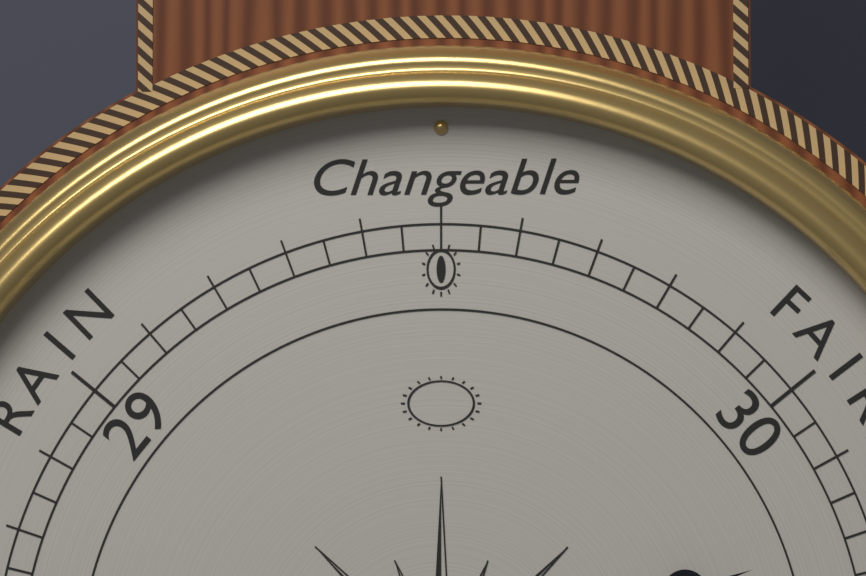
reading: 30.20 (no unit)
